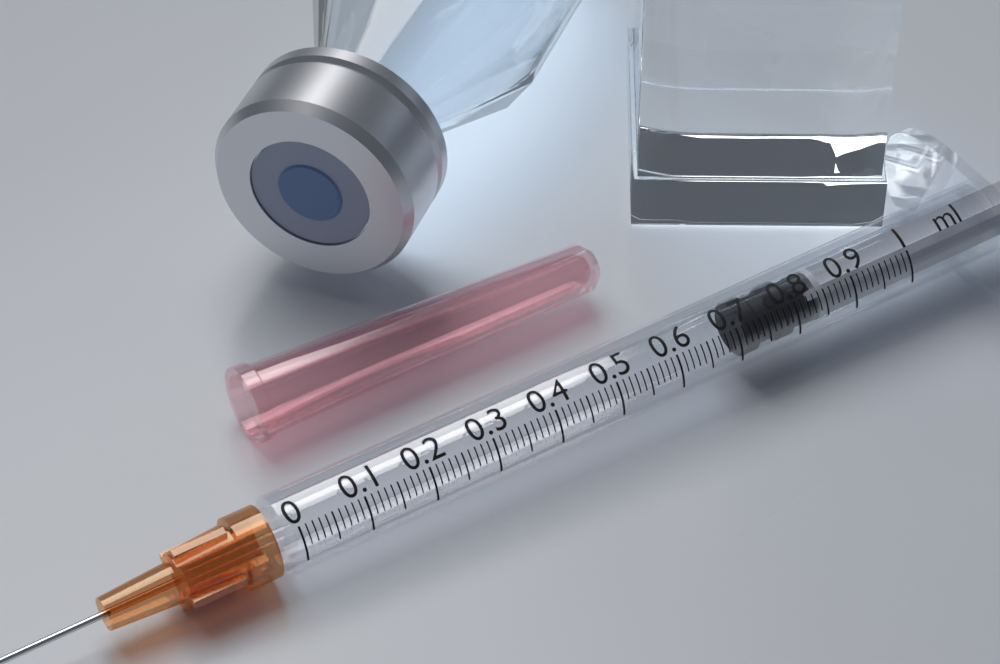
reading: 0.72 ml
